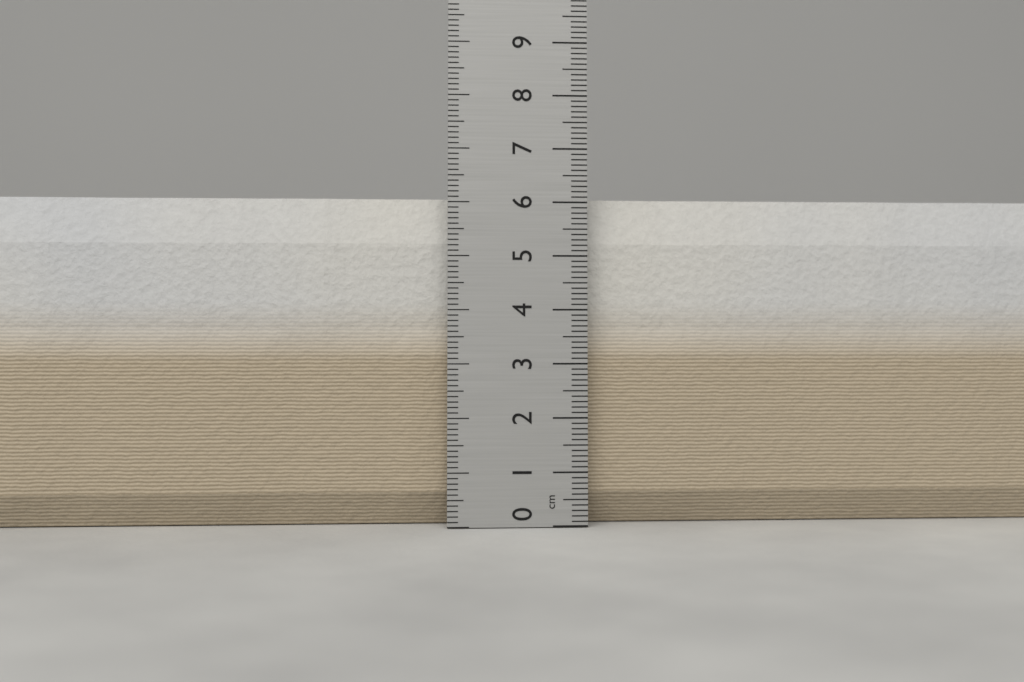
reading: 6.1 cm
